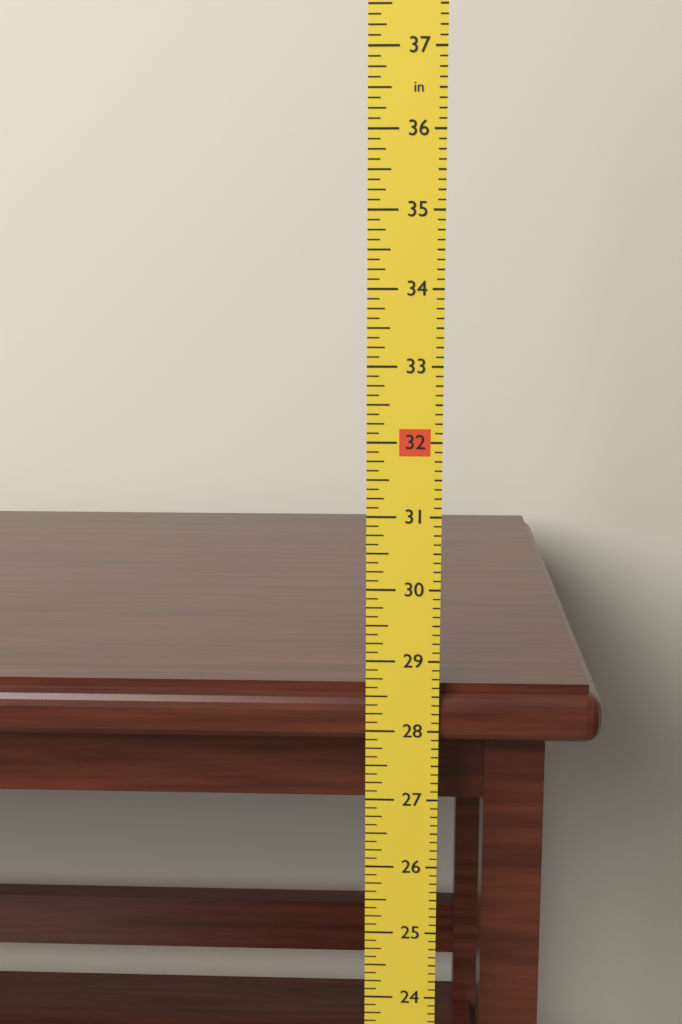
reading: 28.625 in
